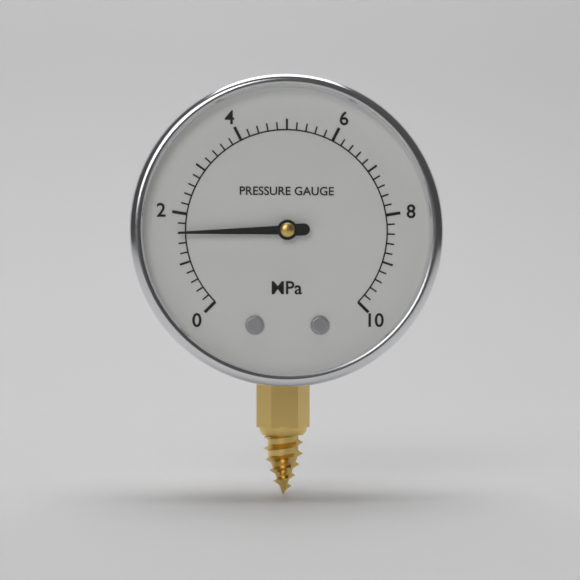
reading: 1.6 MPa
